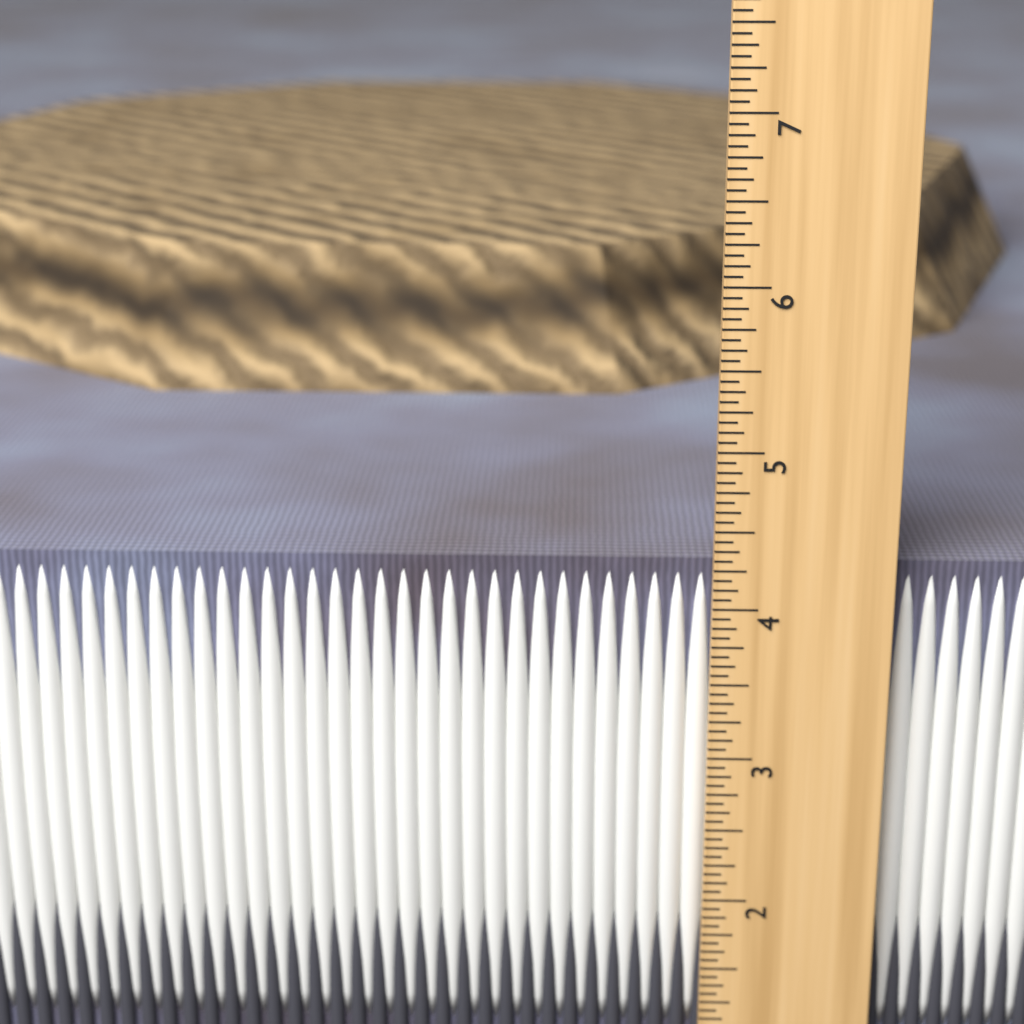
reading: 4.2500 in
